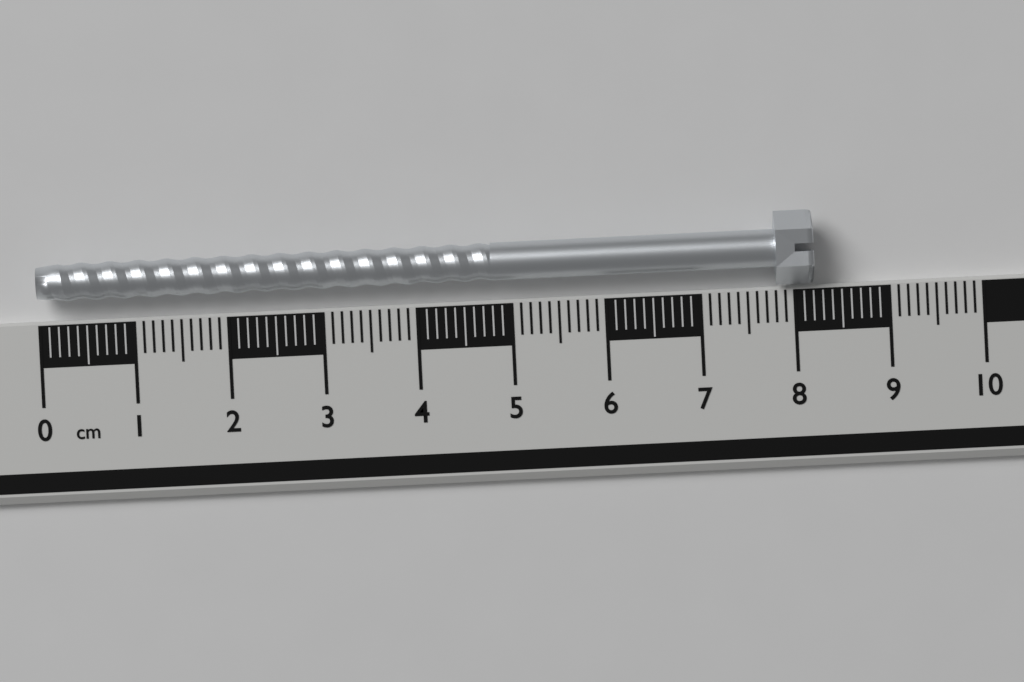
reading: 8.2 cm
